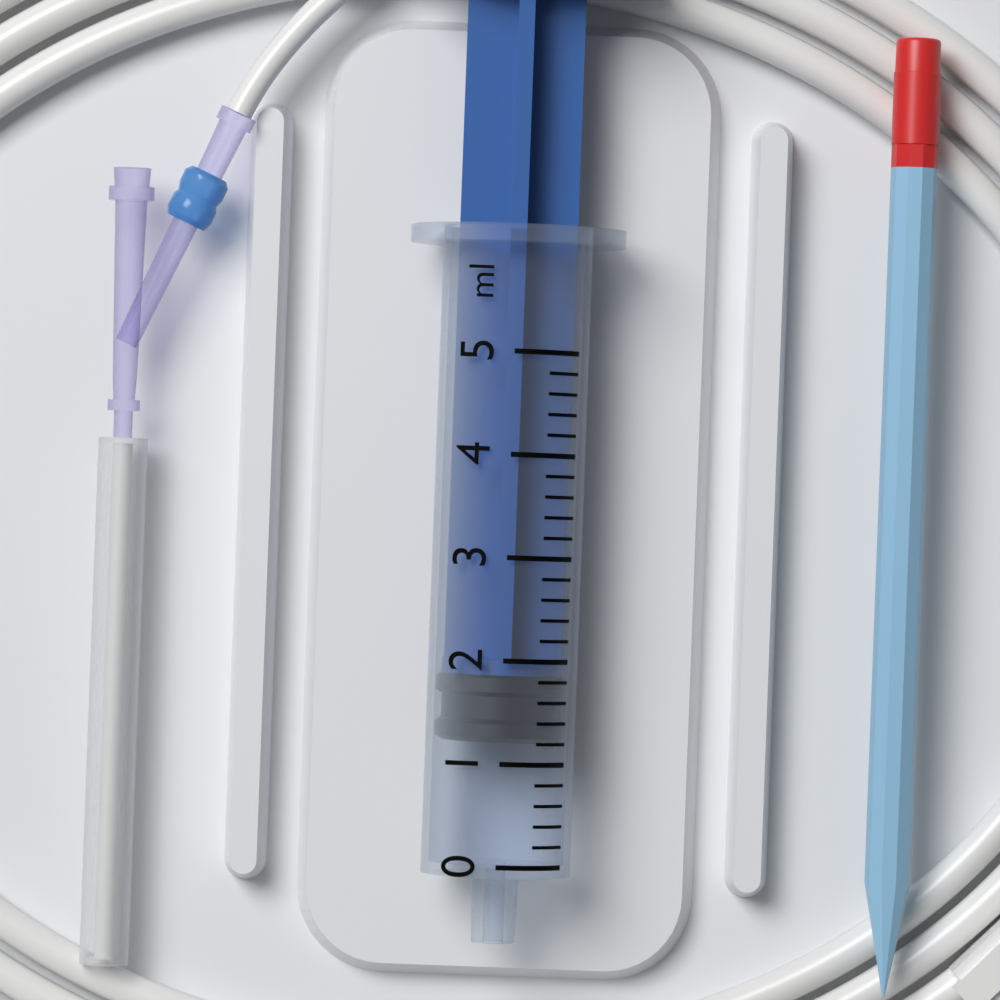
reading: 1.2 ml
